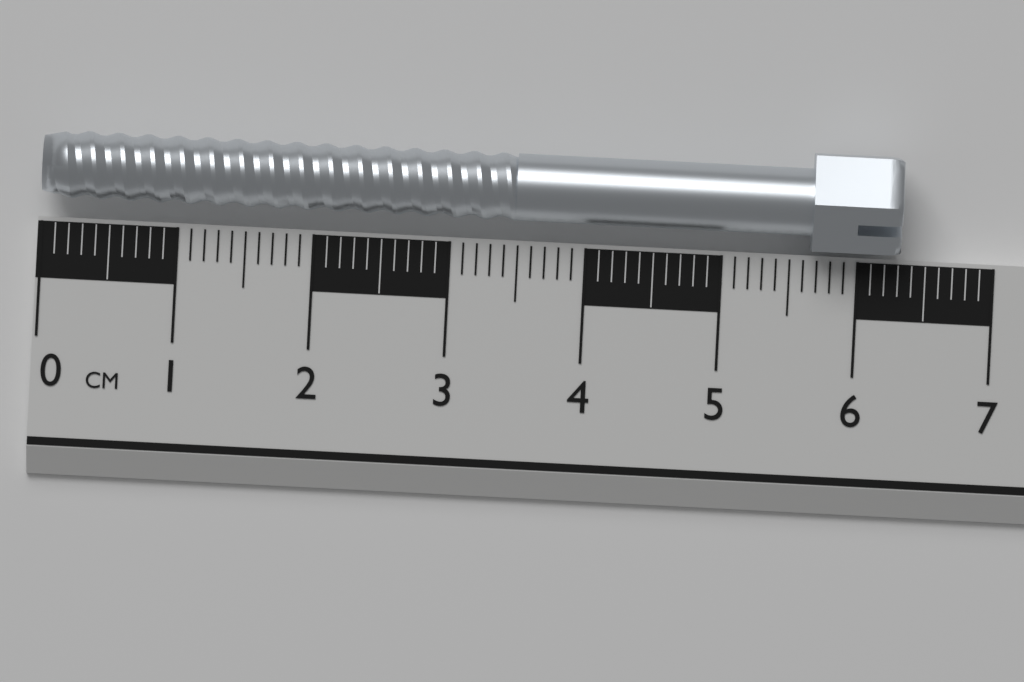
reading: 6.3 cm
